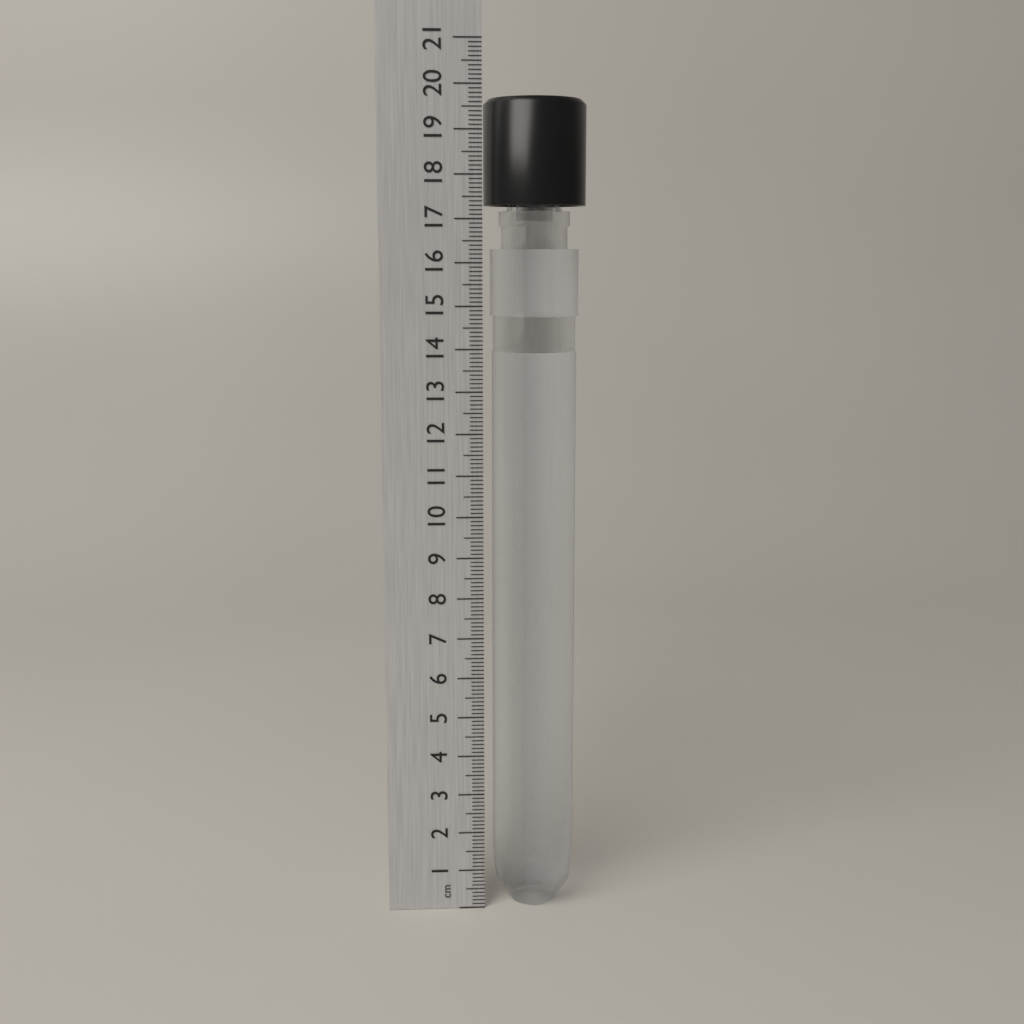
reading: 19.7 cm
